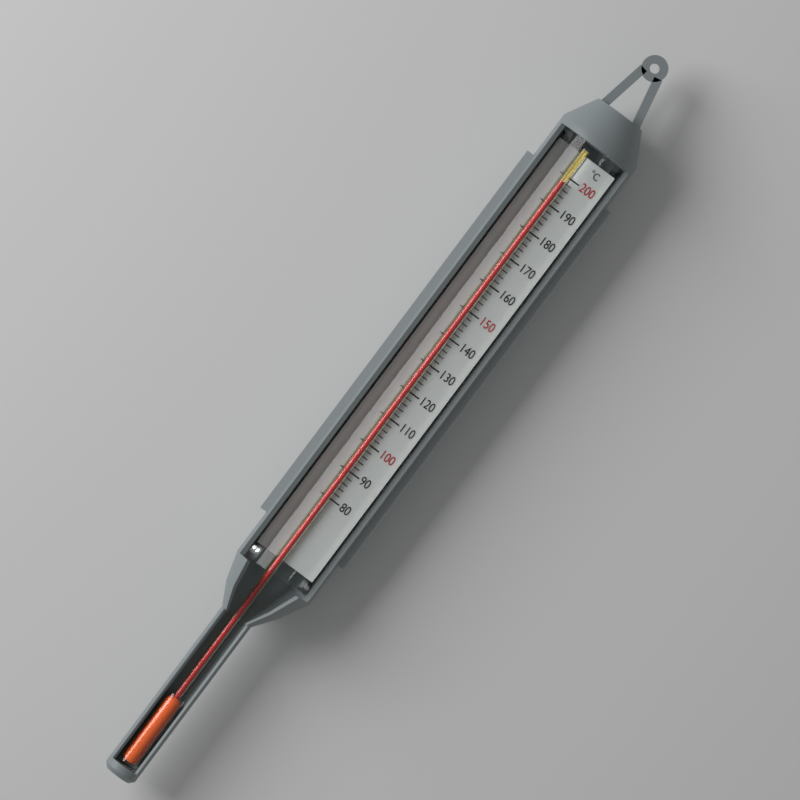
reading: 198 °C
